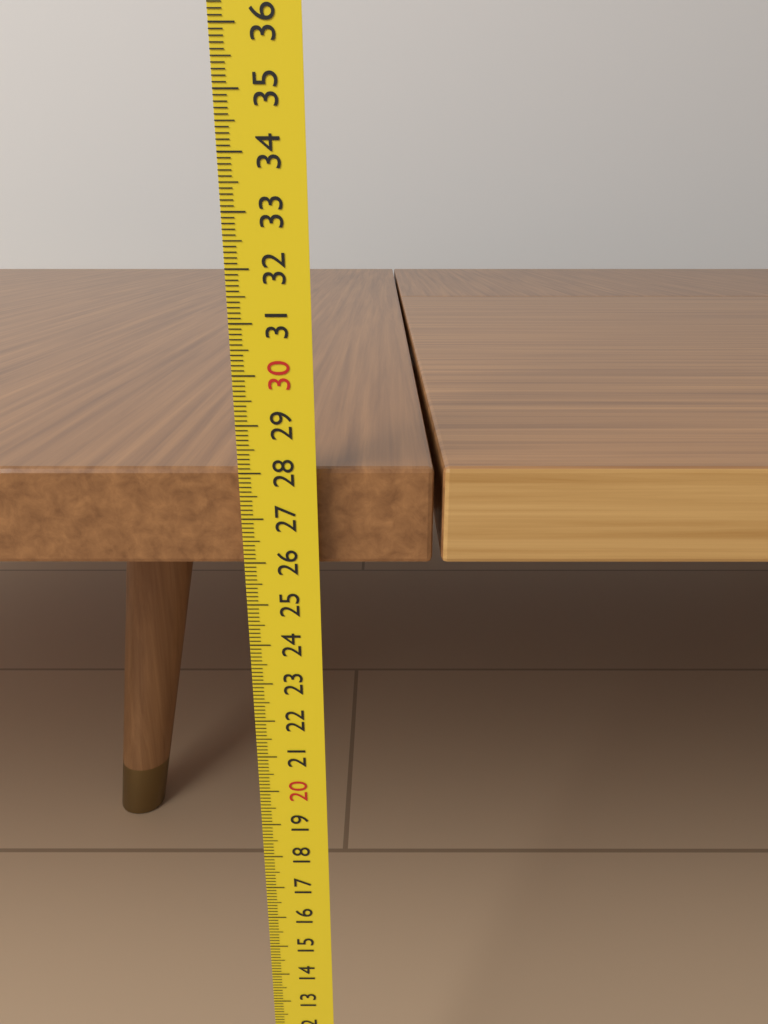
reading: 28.0 cm
